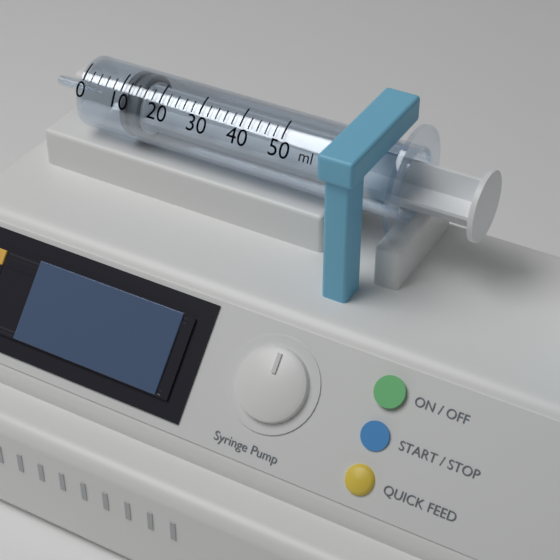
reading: 10 ml
